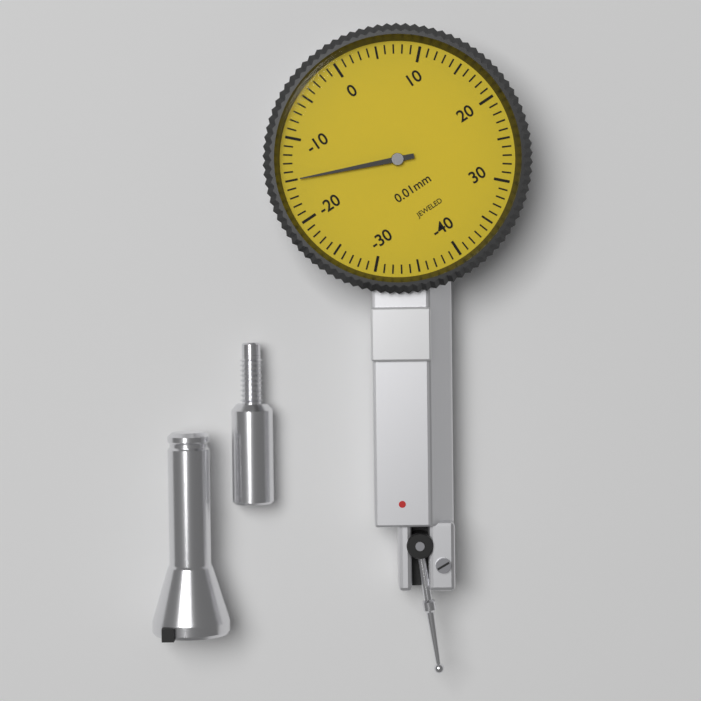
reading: -15 0.01mm
